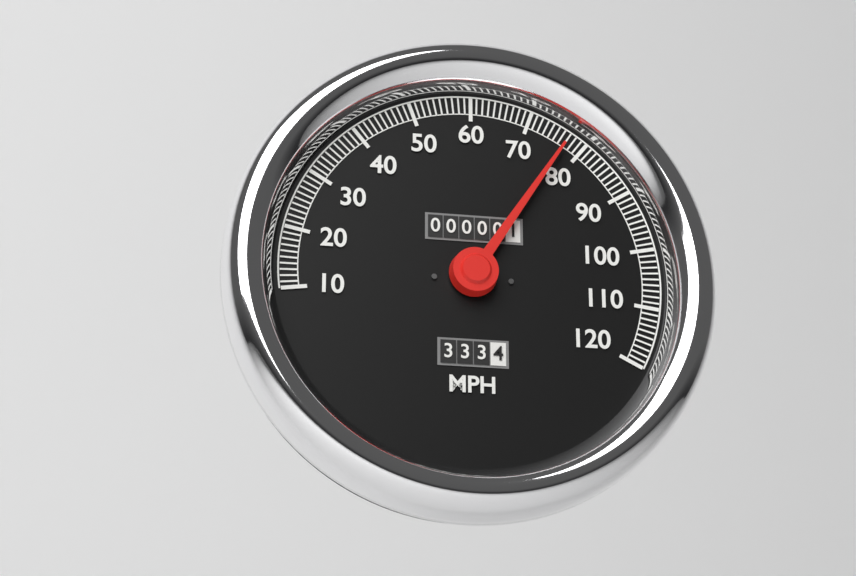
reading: 77 MPH
